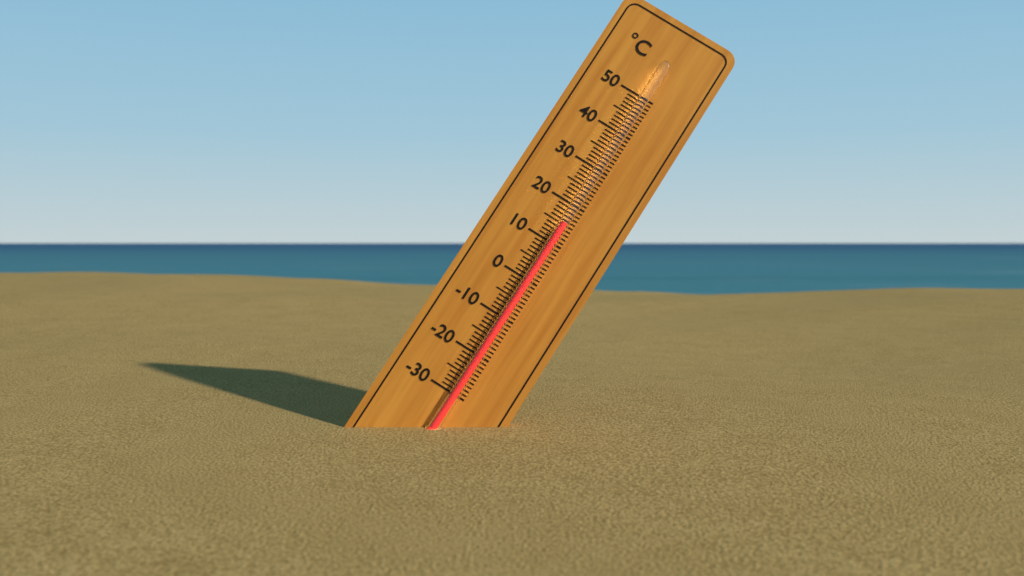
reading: 15 °C
